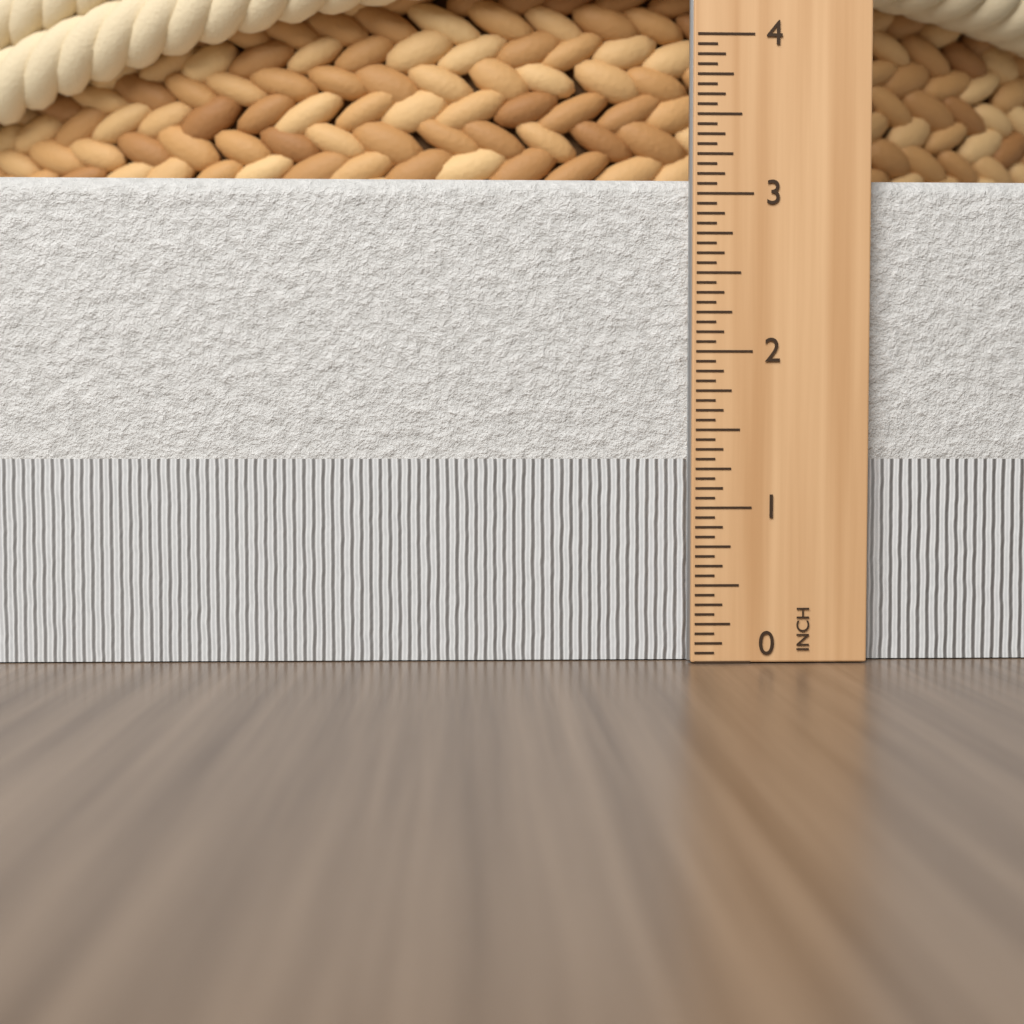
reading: 3.1250 in
